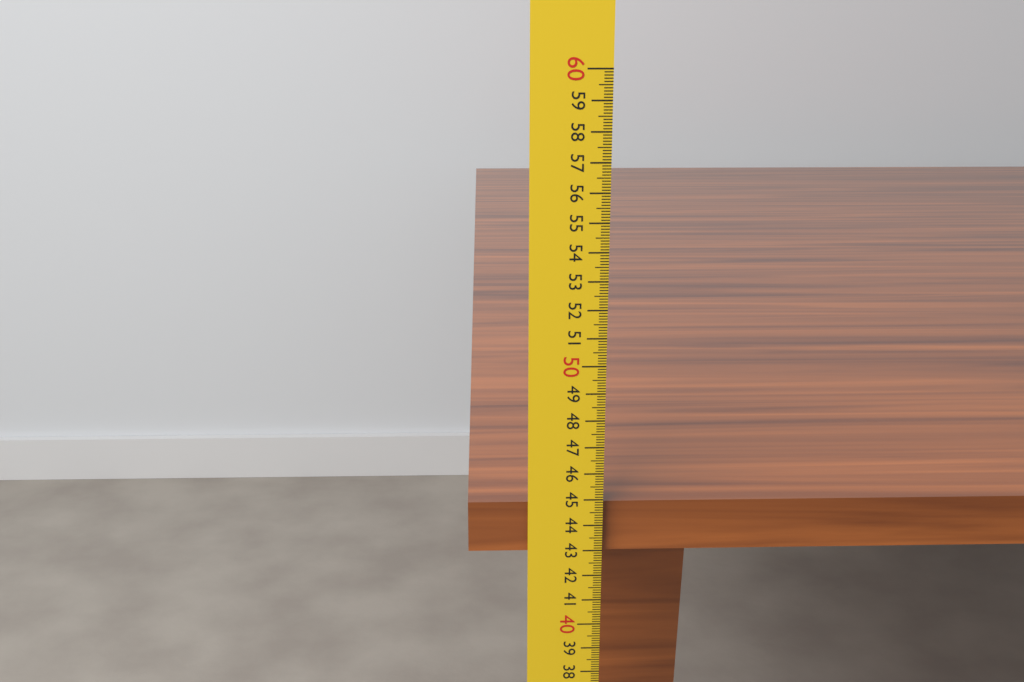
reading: 44.8 cm
